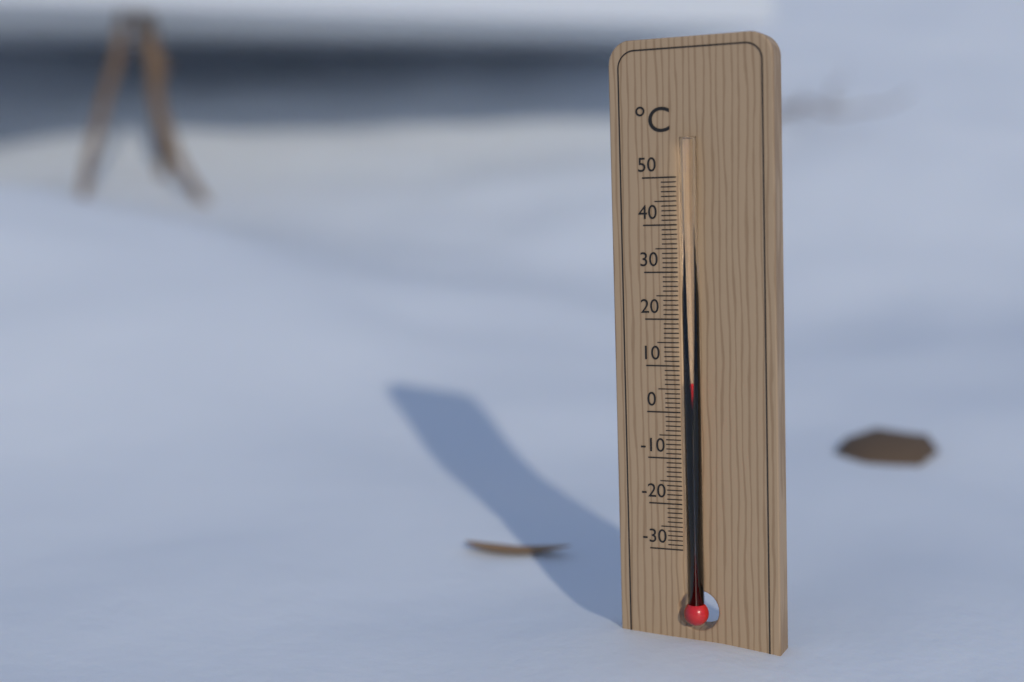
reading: 7 °C
